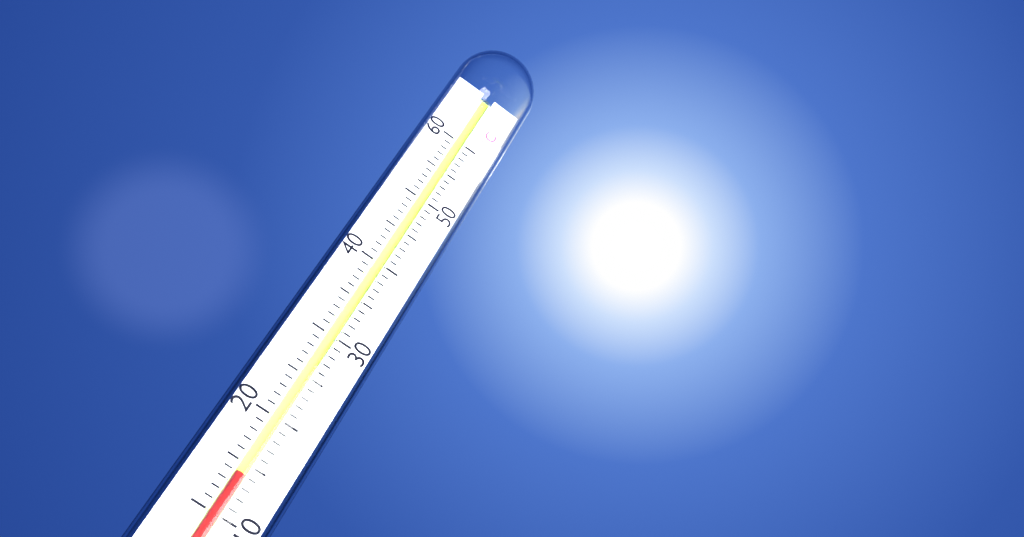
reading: 14 °C
